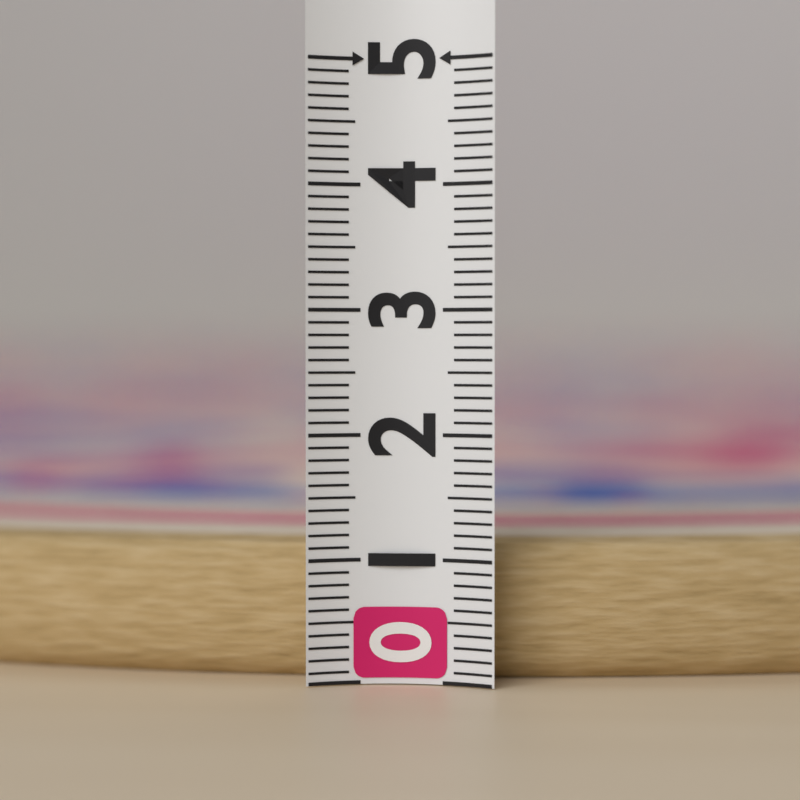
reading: 1.1 (no unit)
